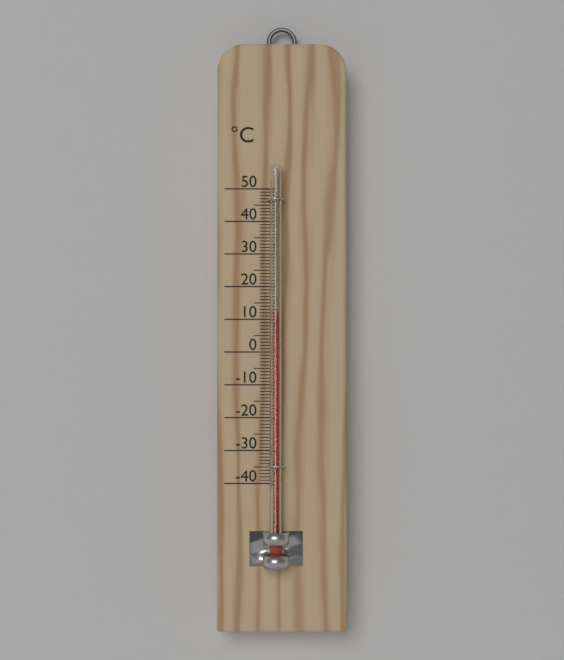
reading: 12 °C
